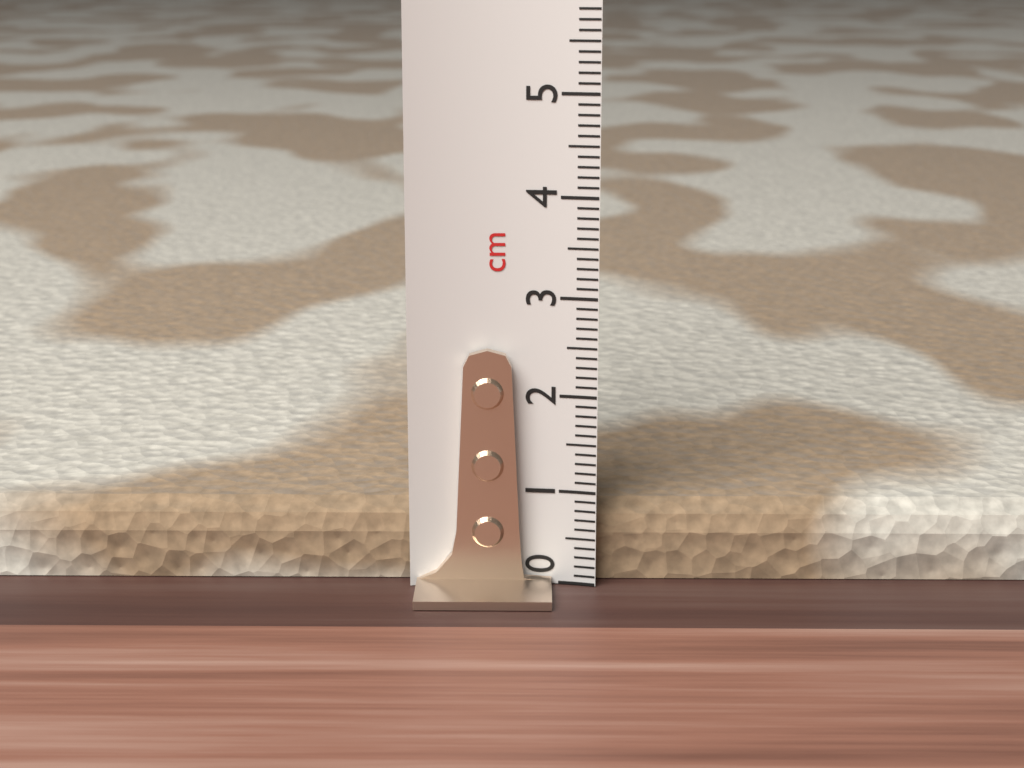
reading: 0.8 cm
